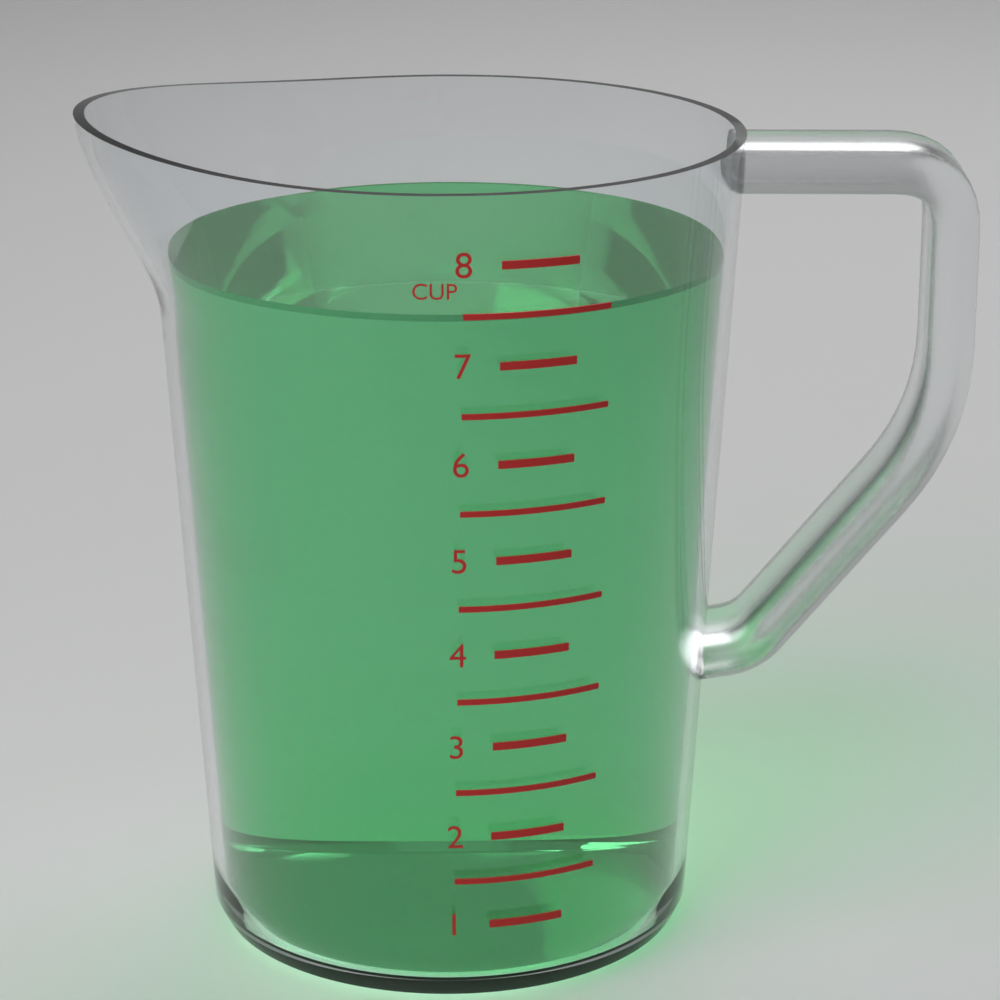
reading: 7.5 cup
